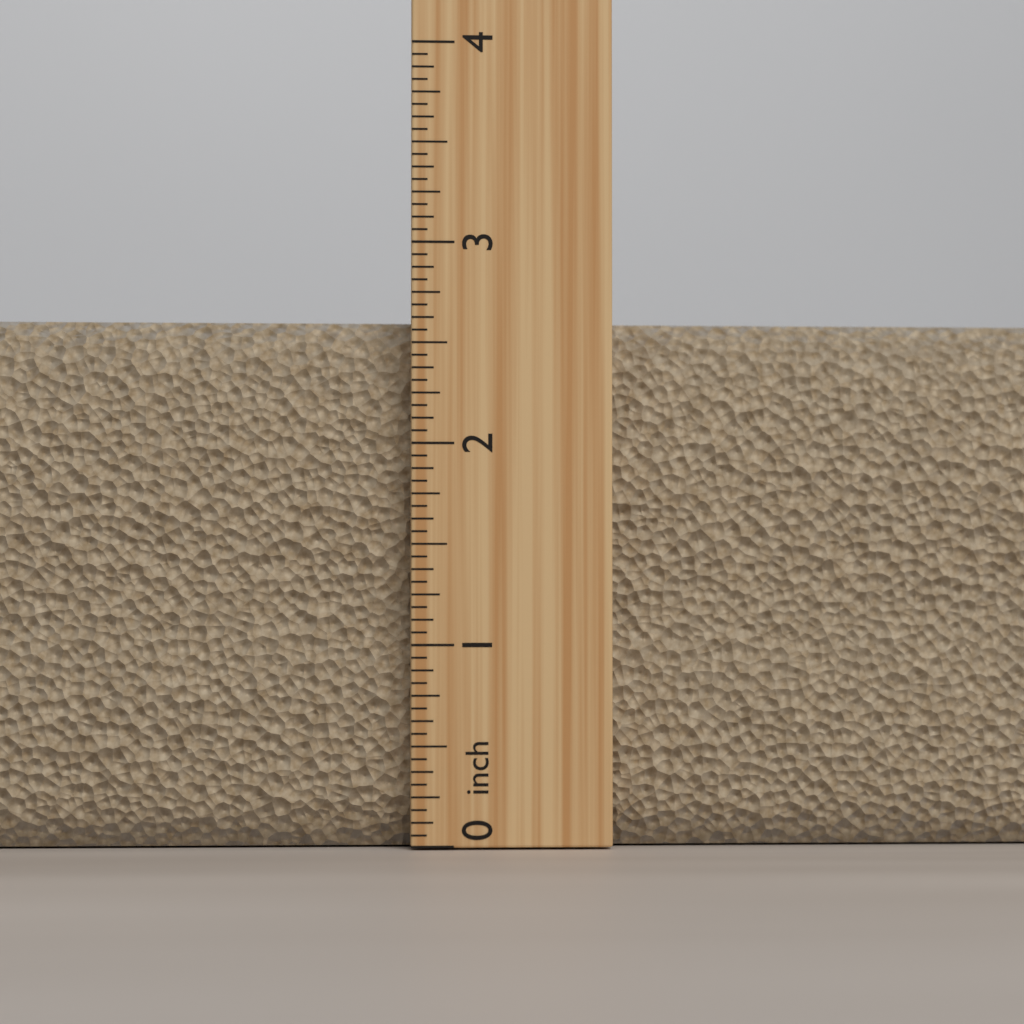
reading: 2.6250 inch
